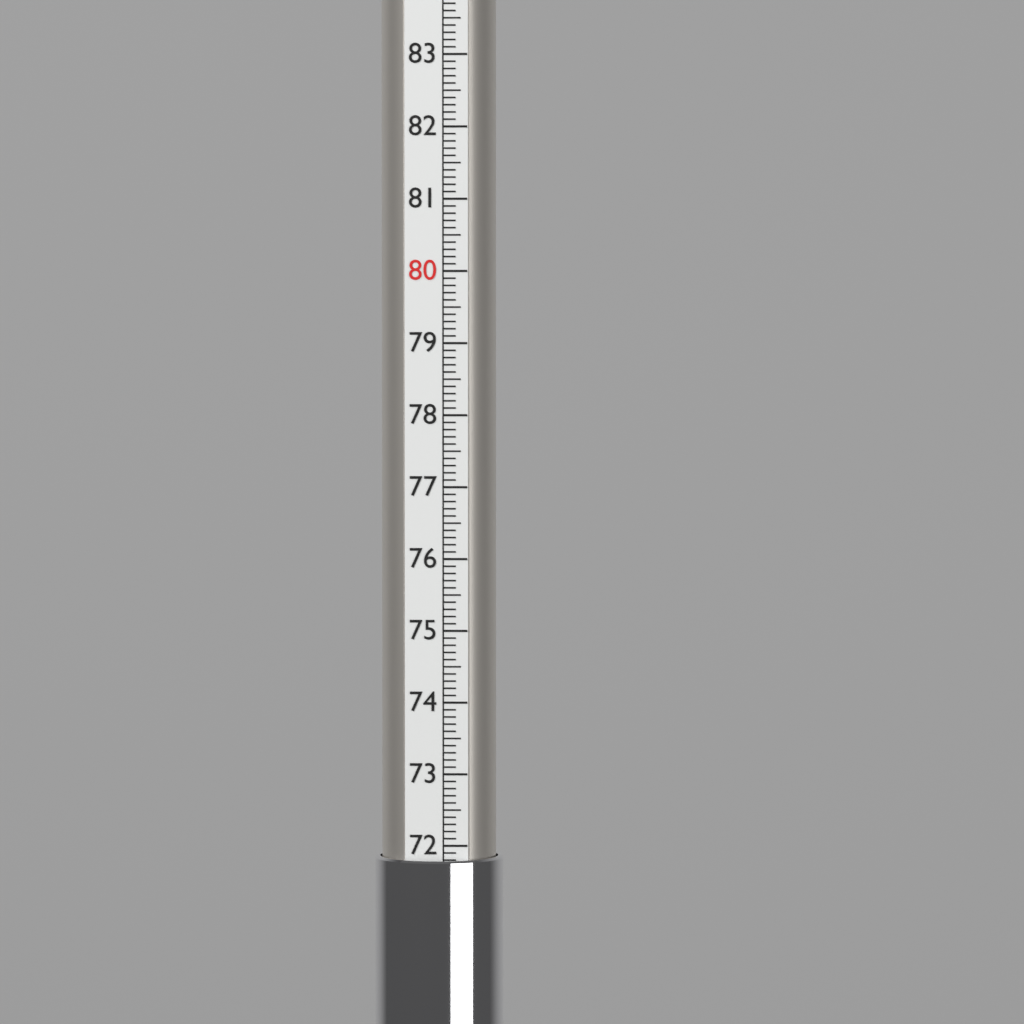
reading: 71.8 (no unit)
